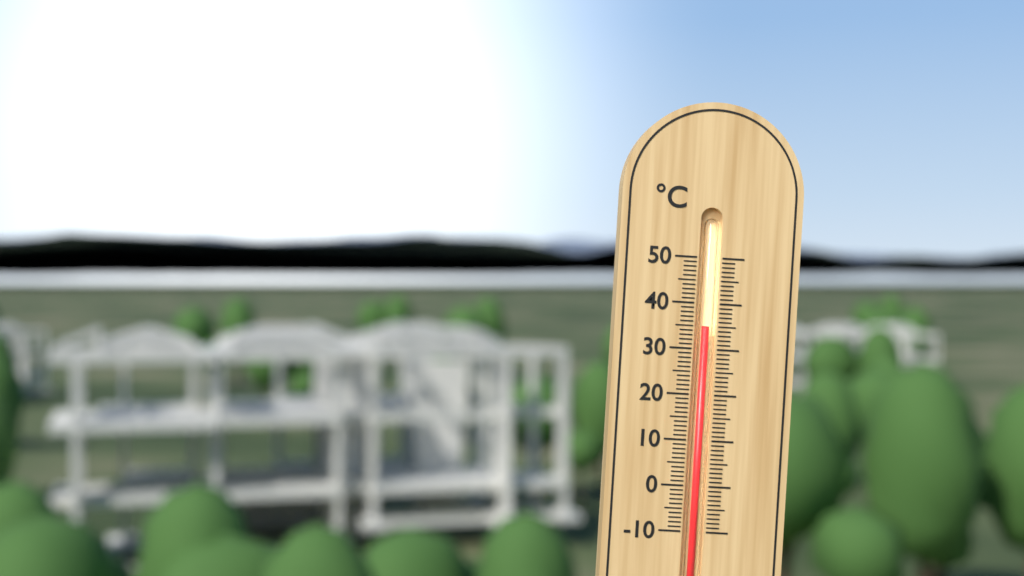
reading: 35 °C
